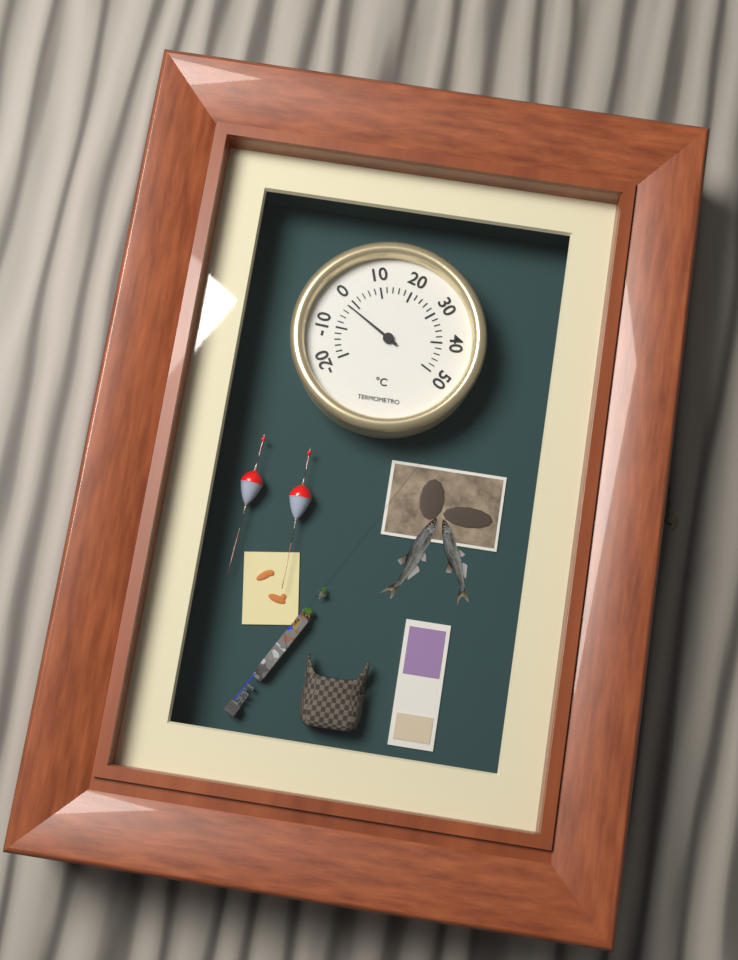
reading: -2 °C
